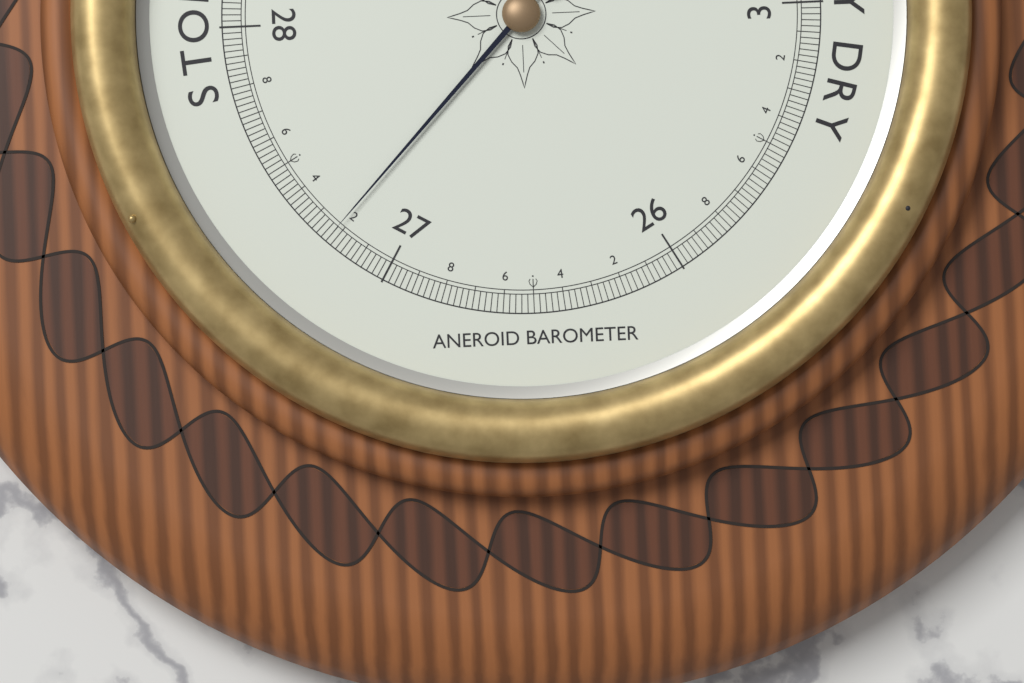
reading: 27.22 inHg
